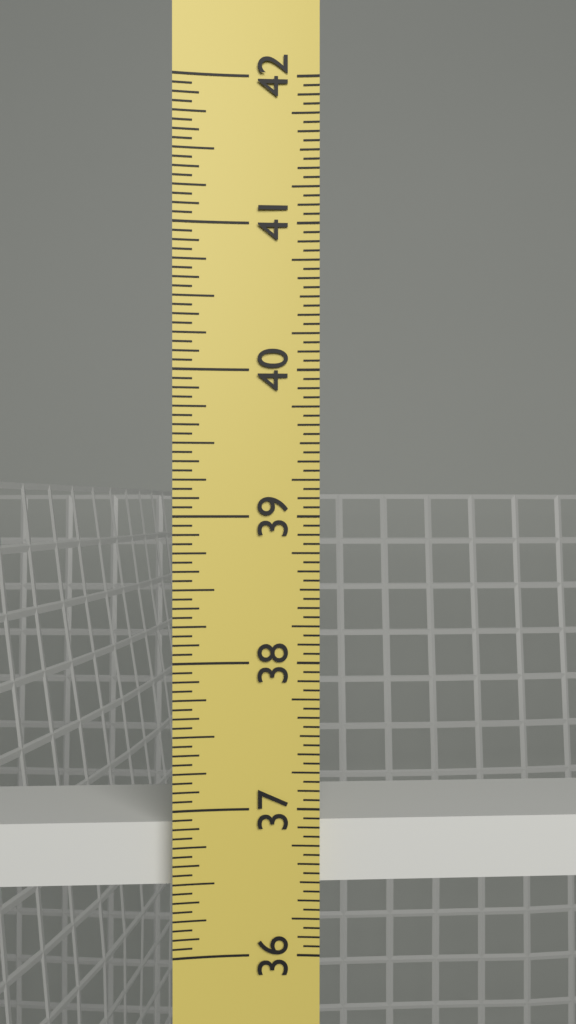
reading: 36.8750 in
